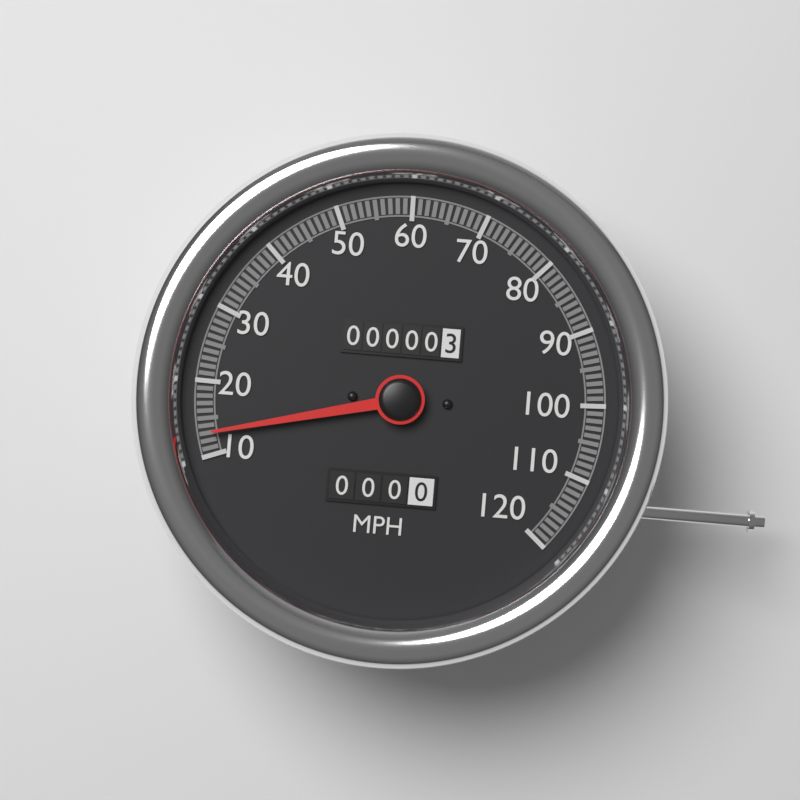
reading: 13 MPH
